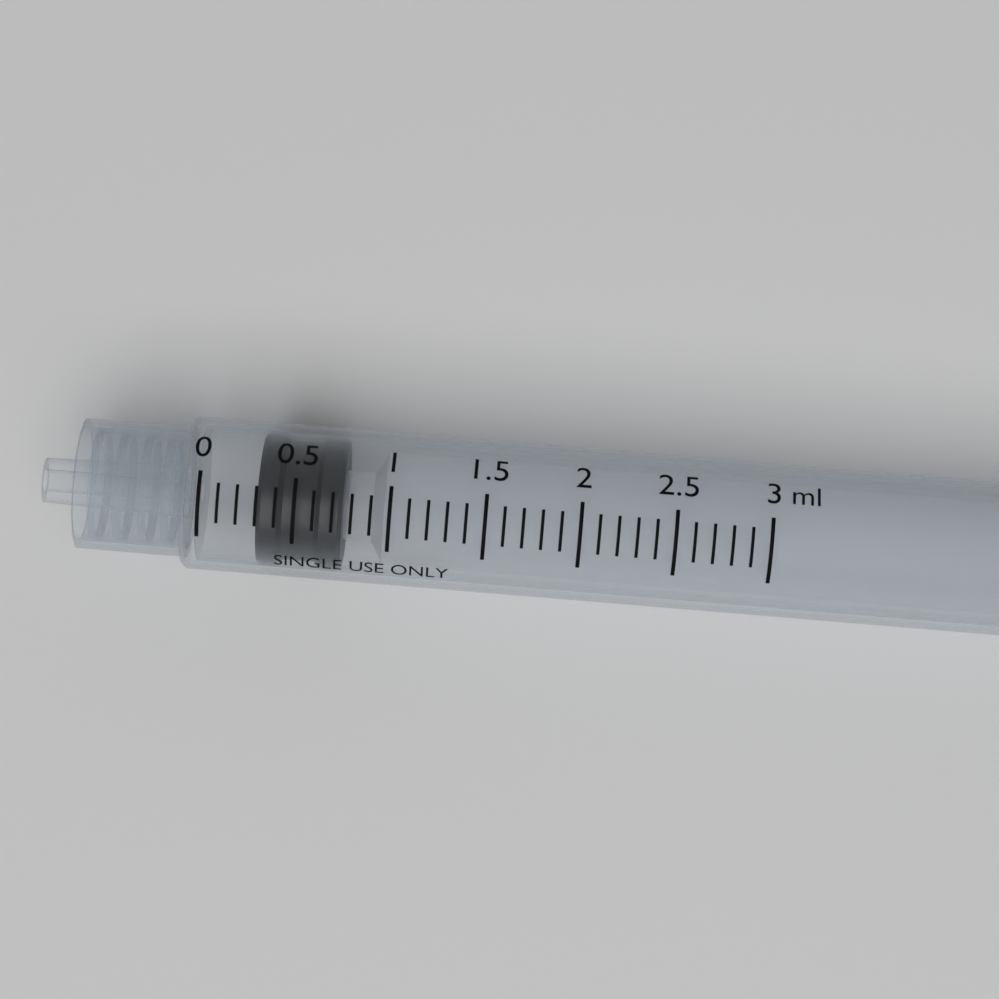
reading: 0.3 ml
